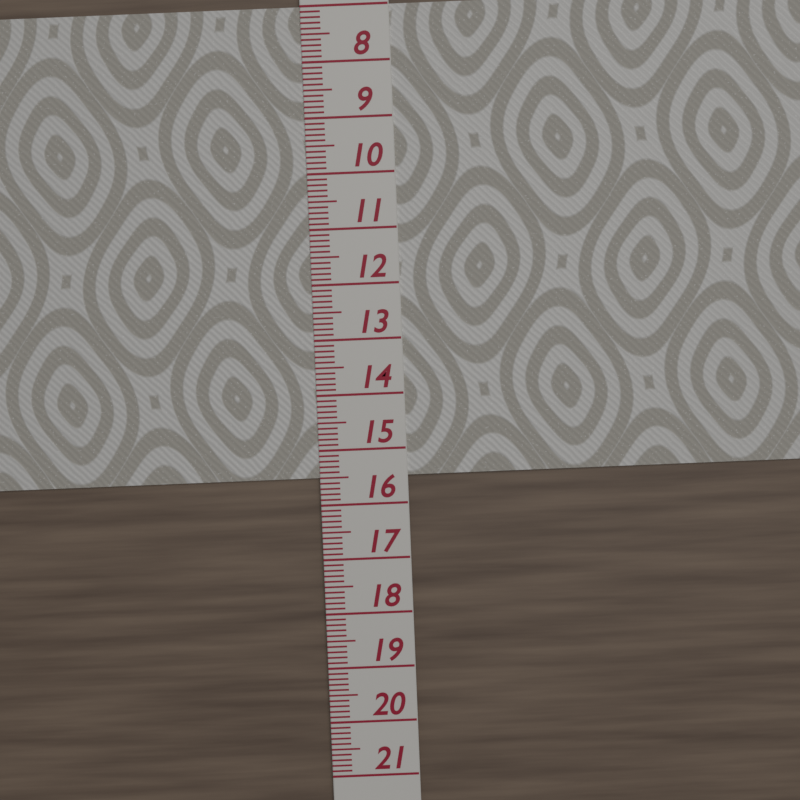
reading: 15.5 (no unit)
